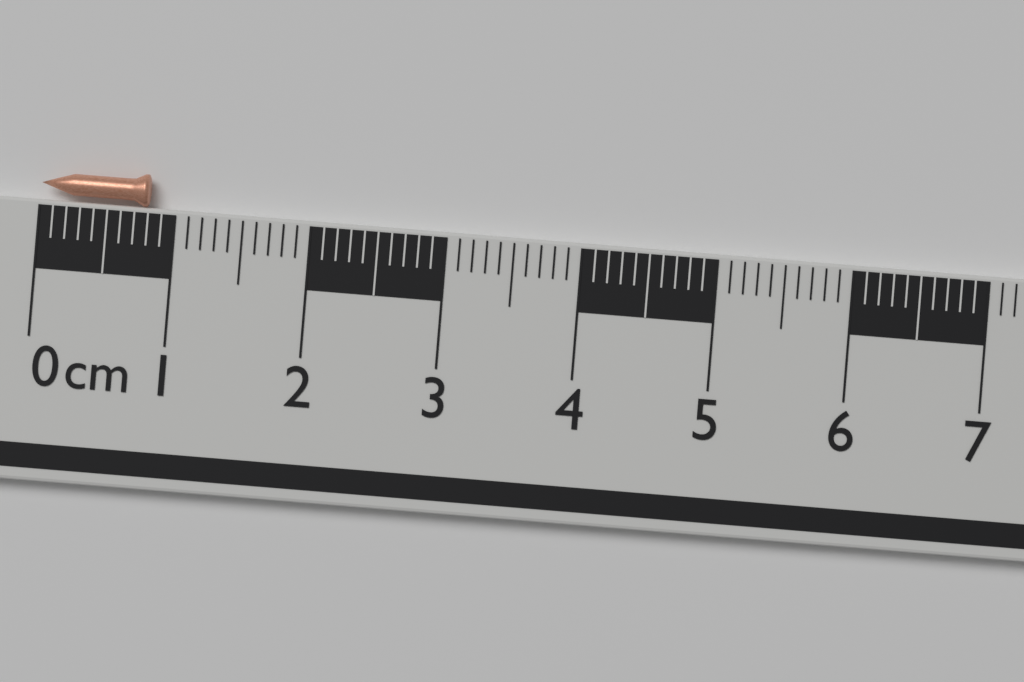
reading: 0.8 cm
